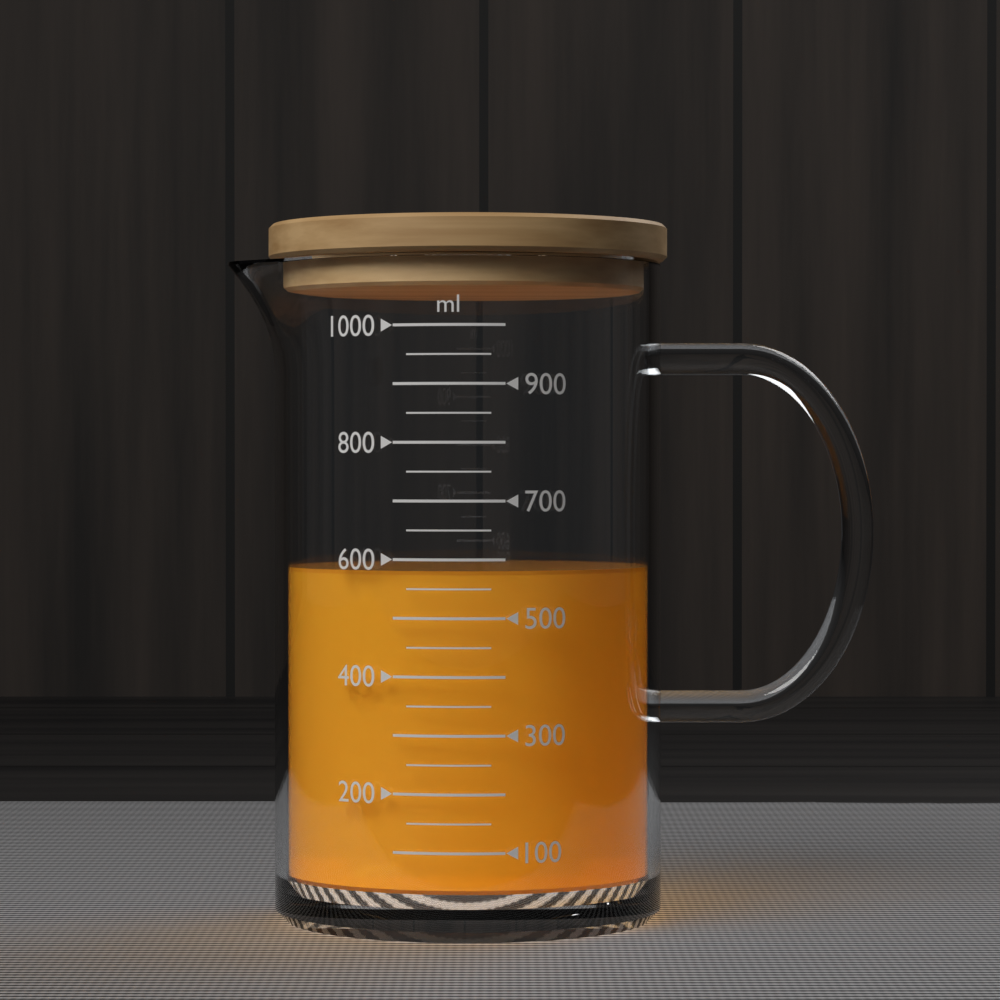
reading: 580 ml
